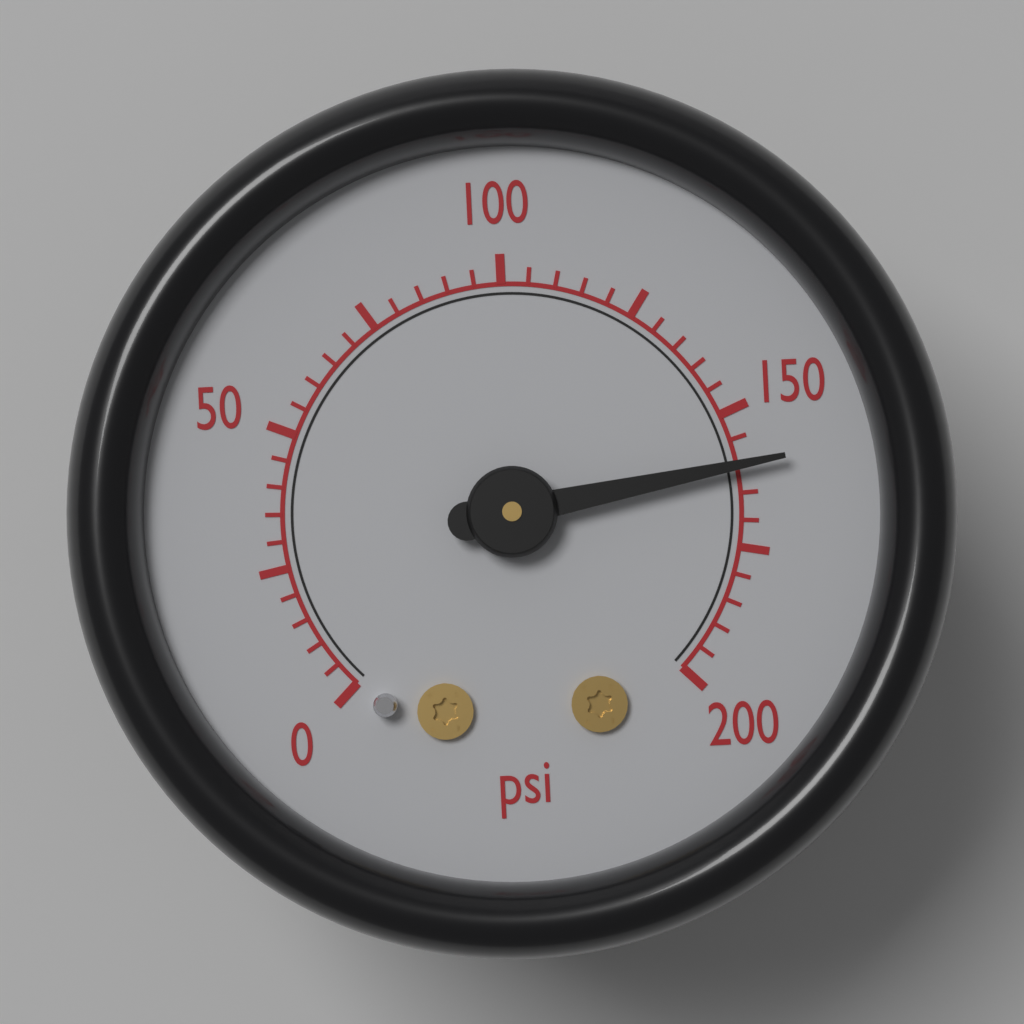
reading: 160 psi
